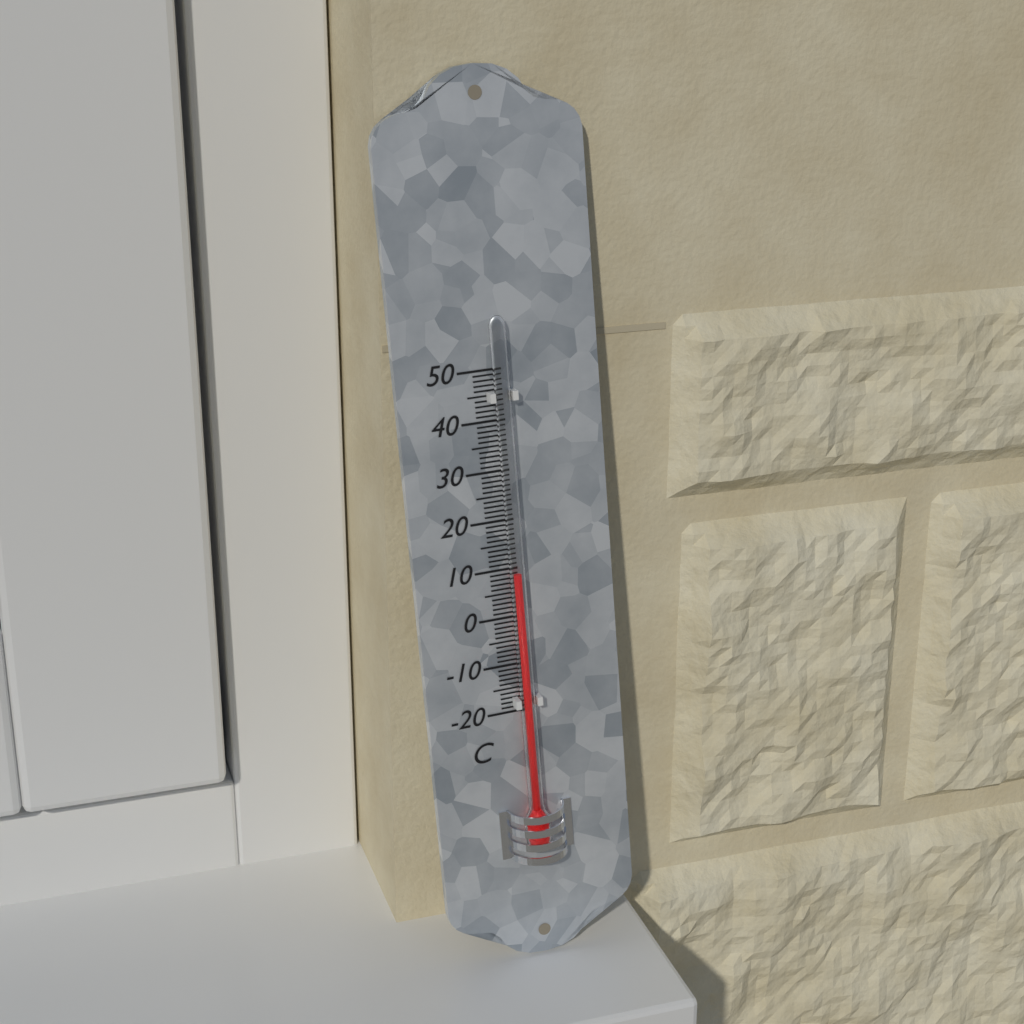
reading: 9 °C
